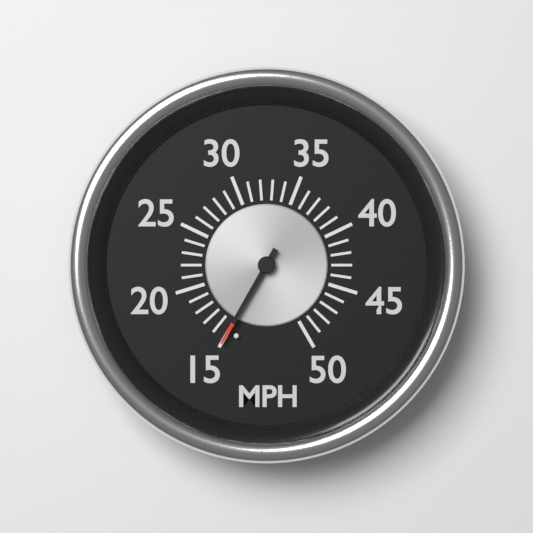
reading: 15 MPH
